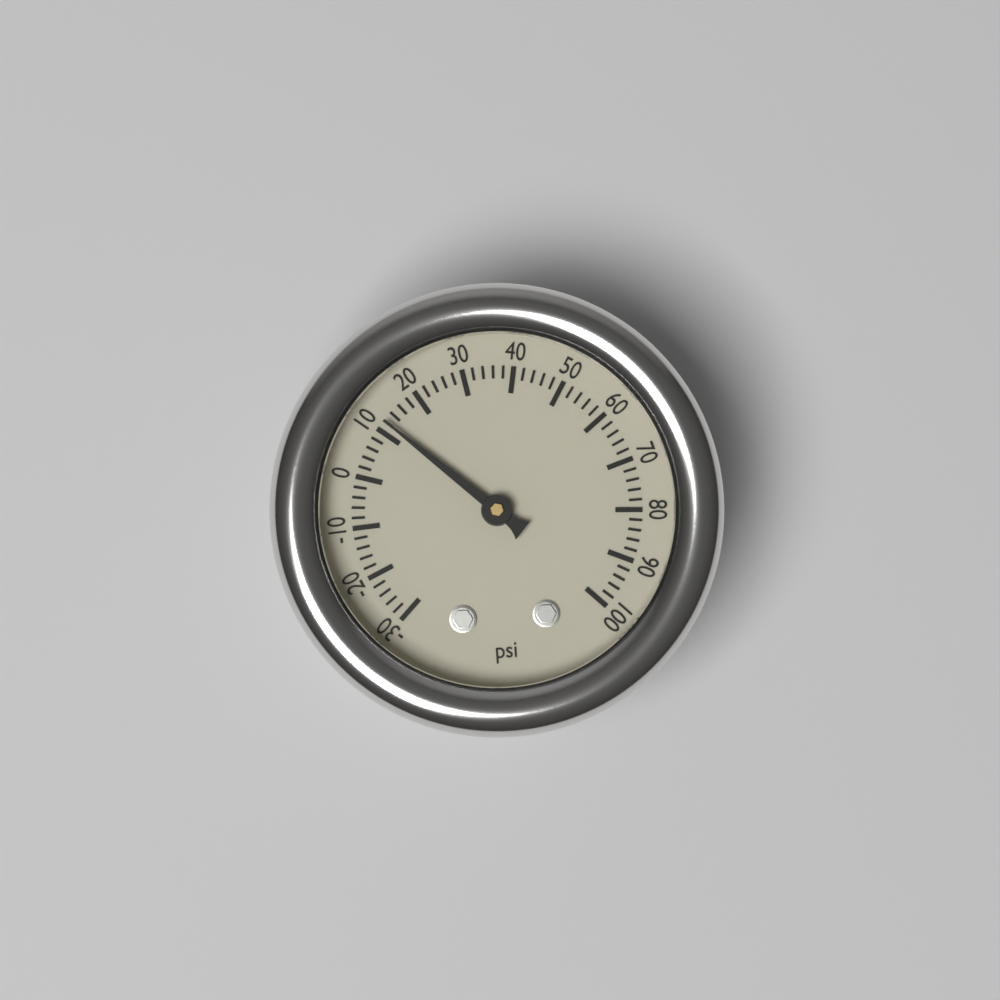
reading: 12 psi
